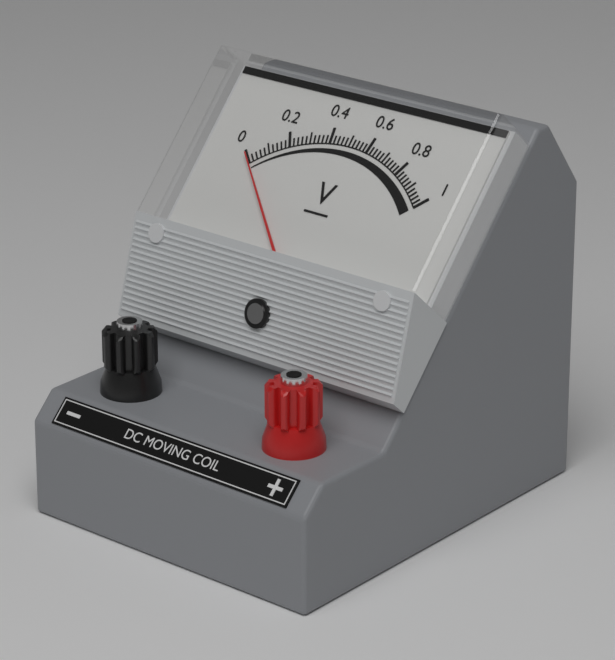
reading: 0.00 V
